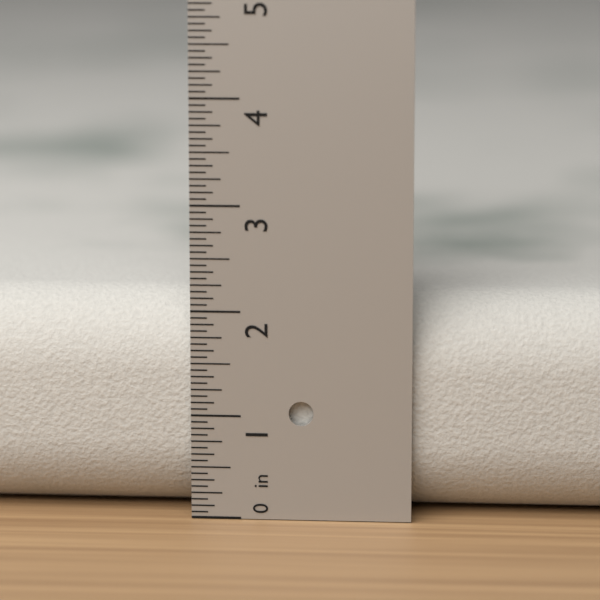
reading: 2.1250 in
